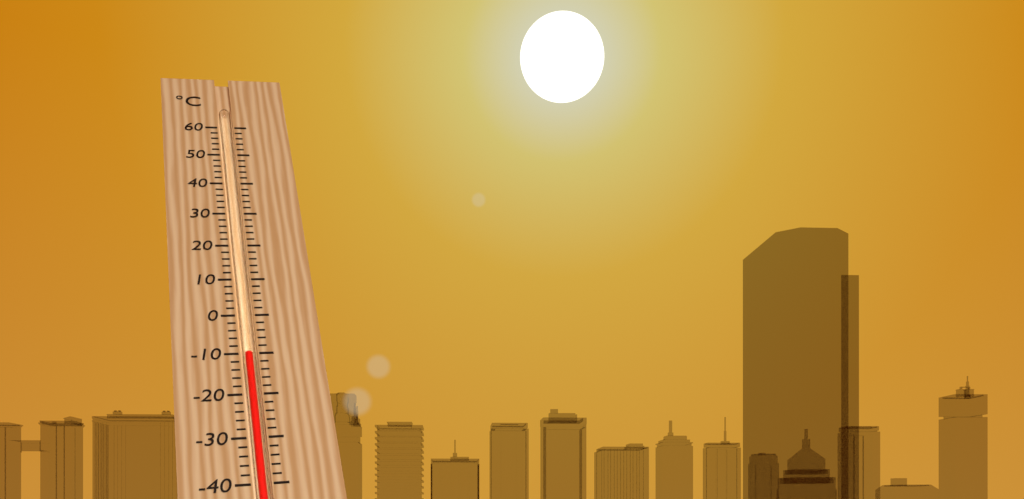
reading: -10 °C
